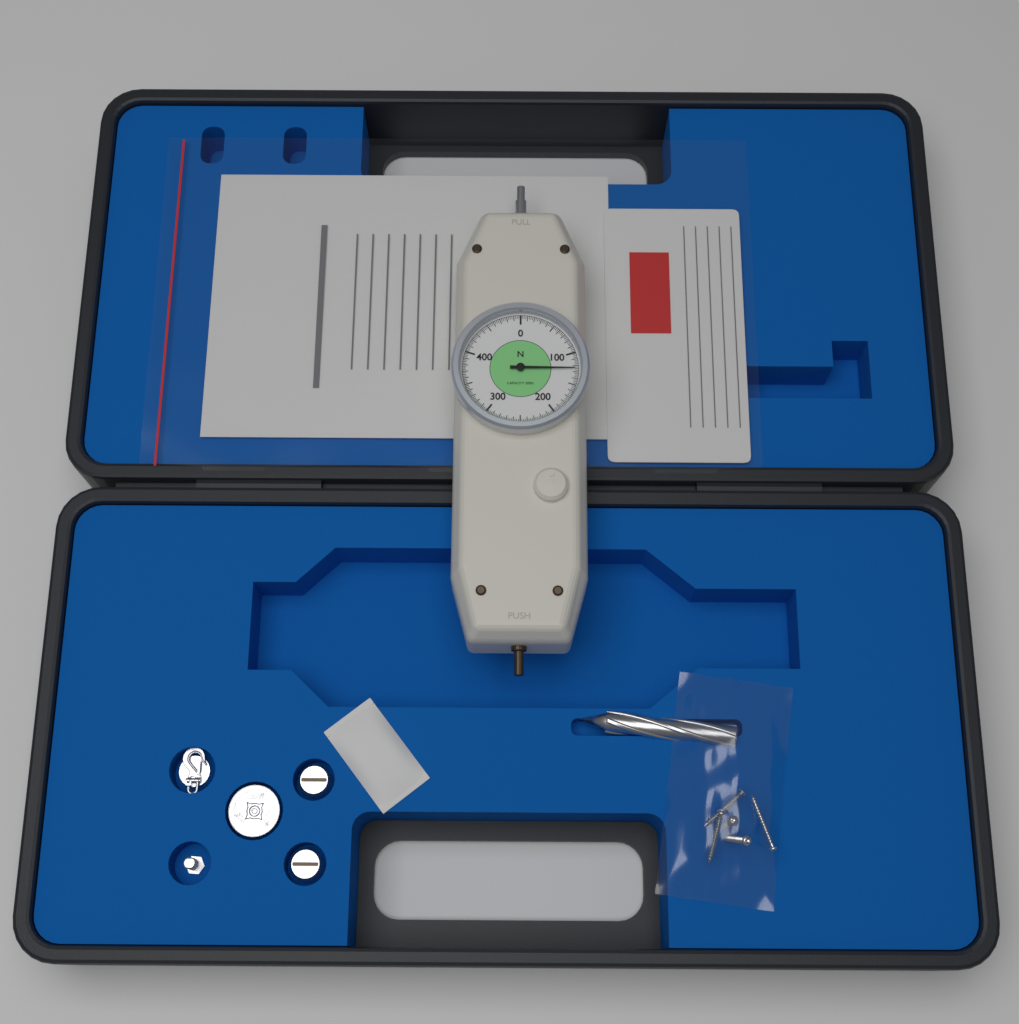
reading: 125.0 N
